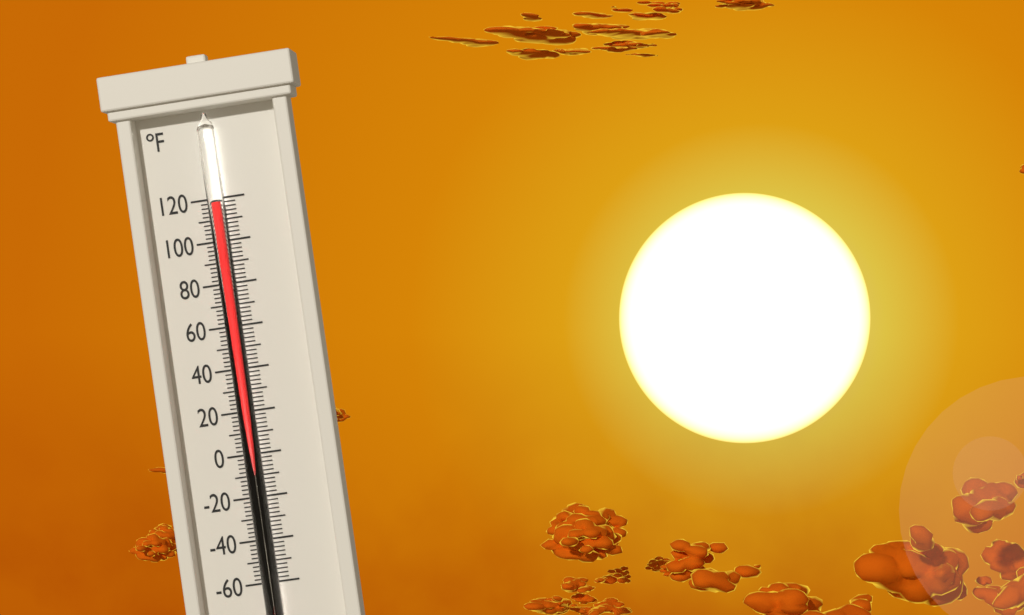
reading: 118 °F
